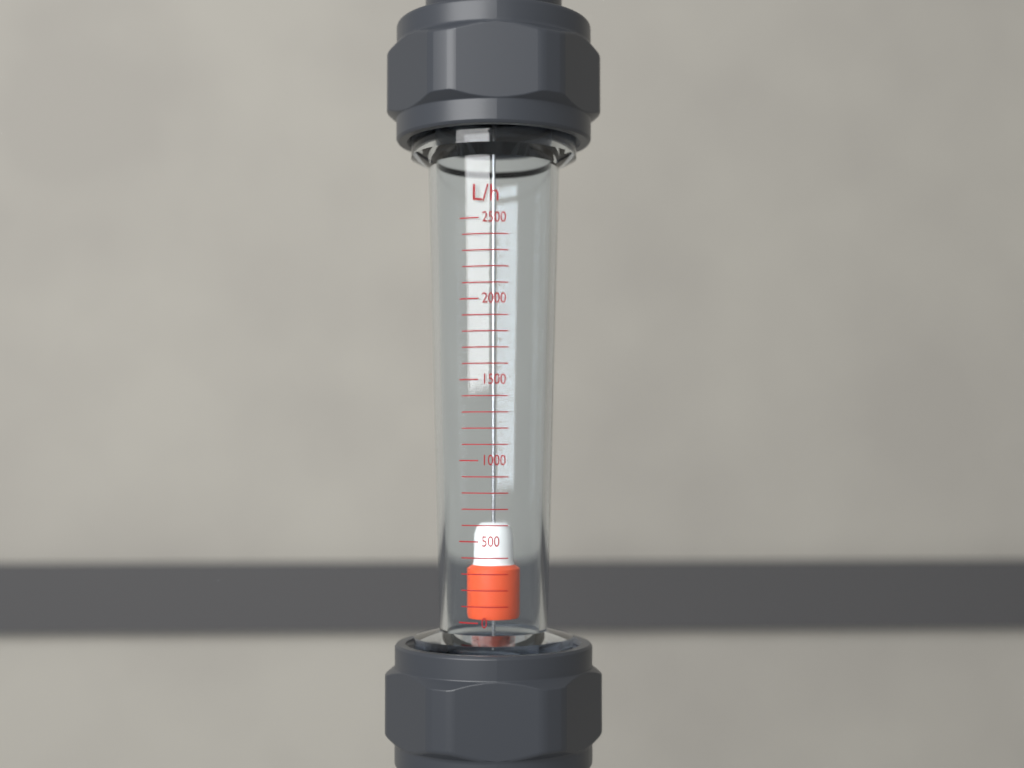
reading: 600 L/h
